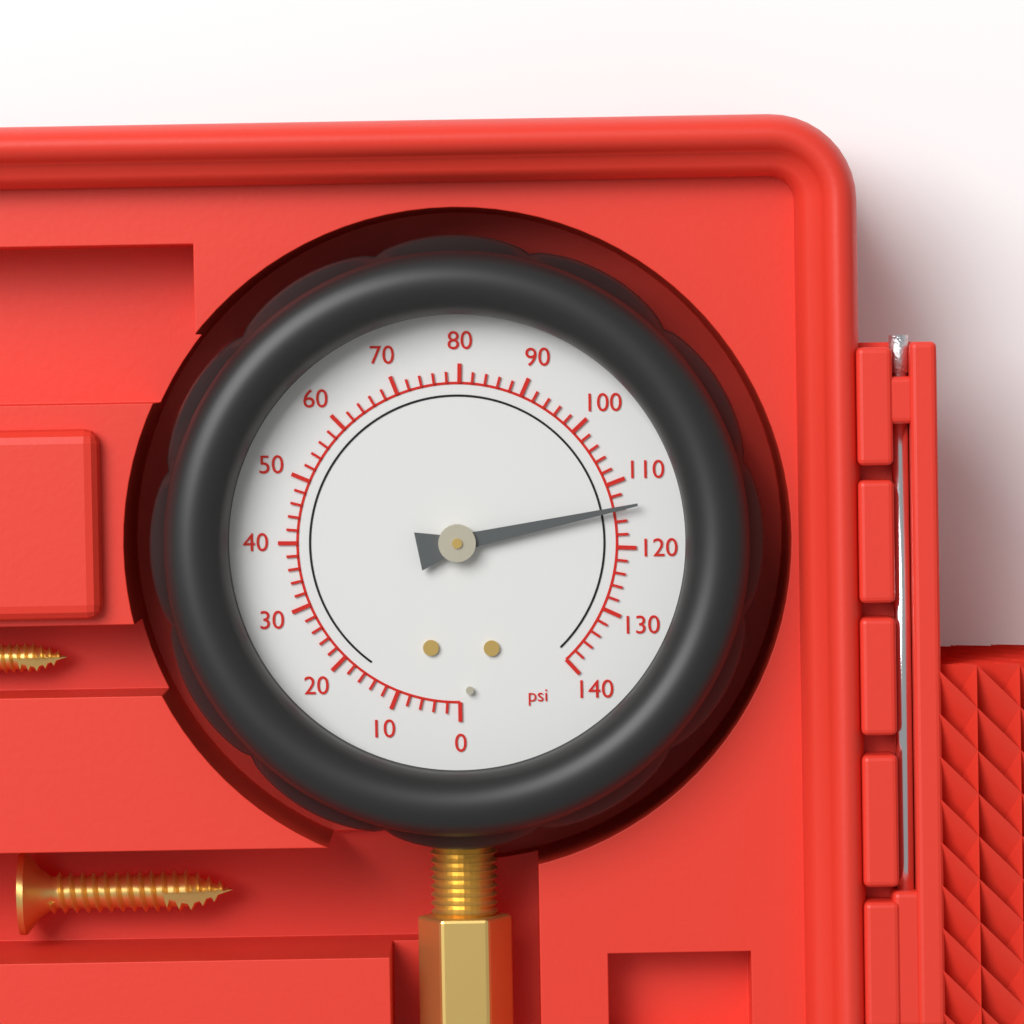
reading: 114 psi
